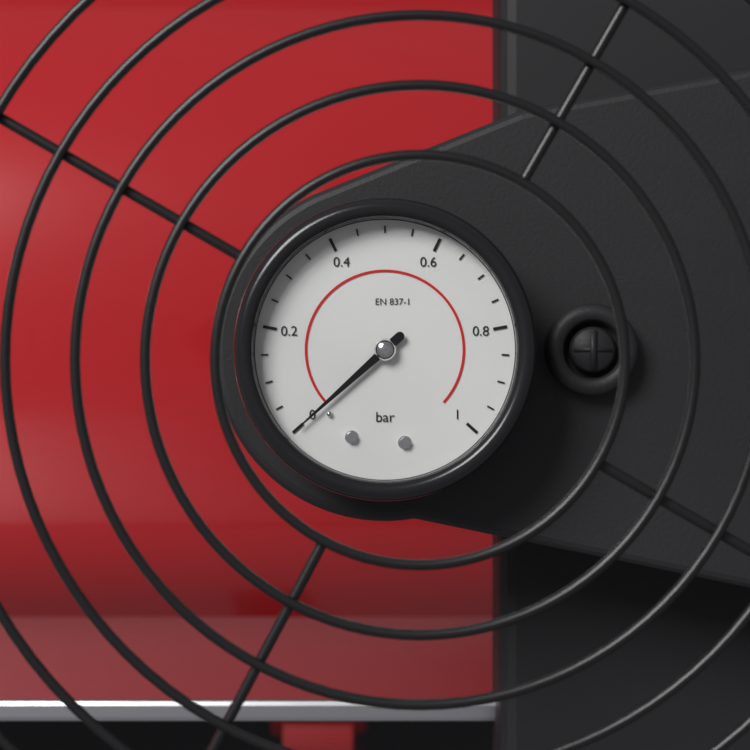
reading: 0.00 bar
